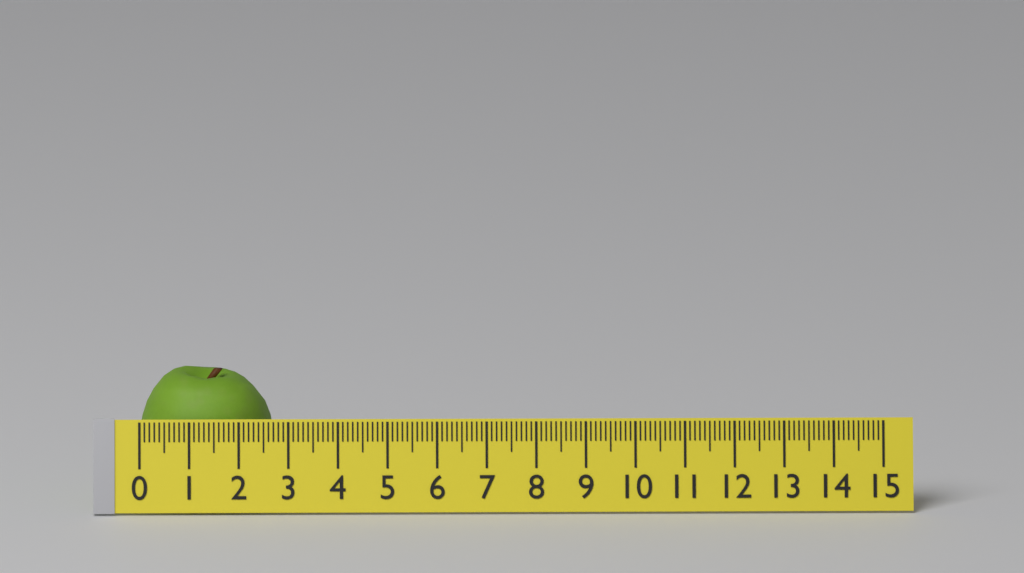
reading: 2.7 (no unit)
